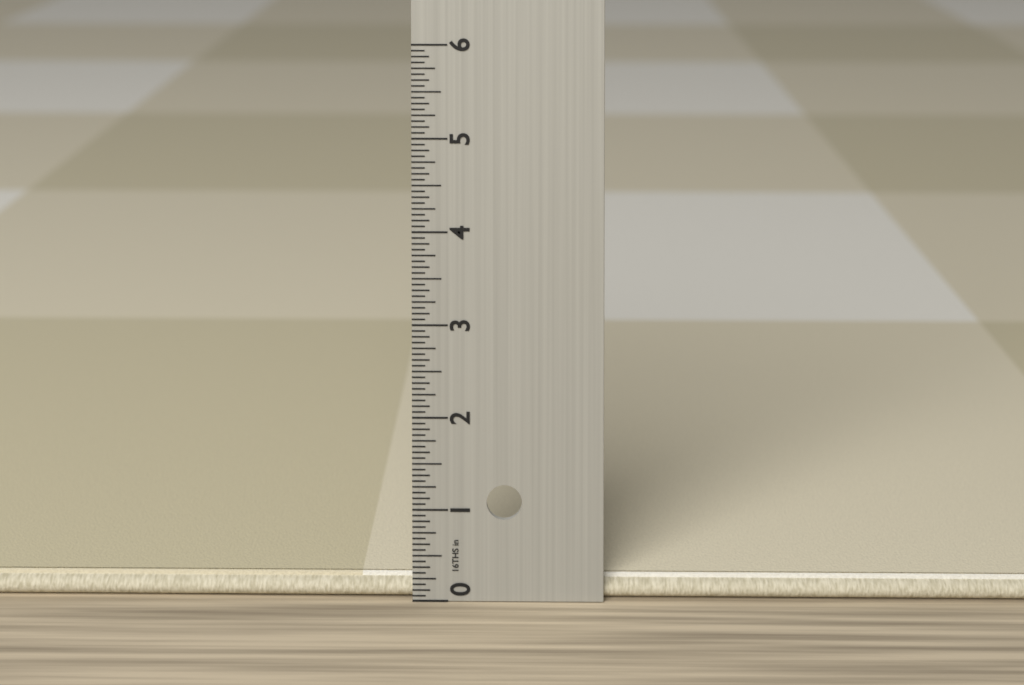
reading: 0.2500 in
